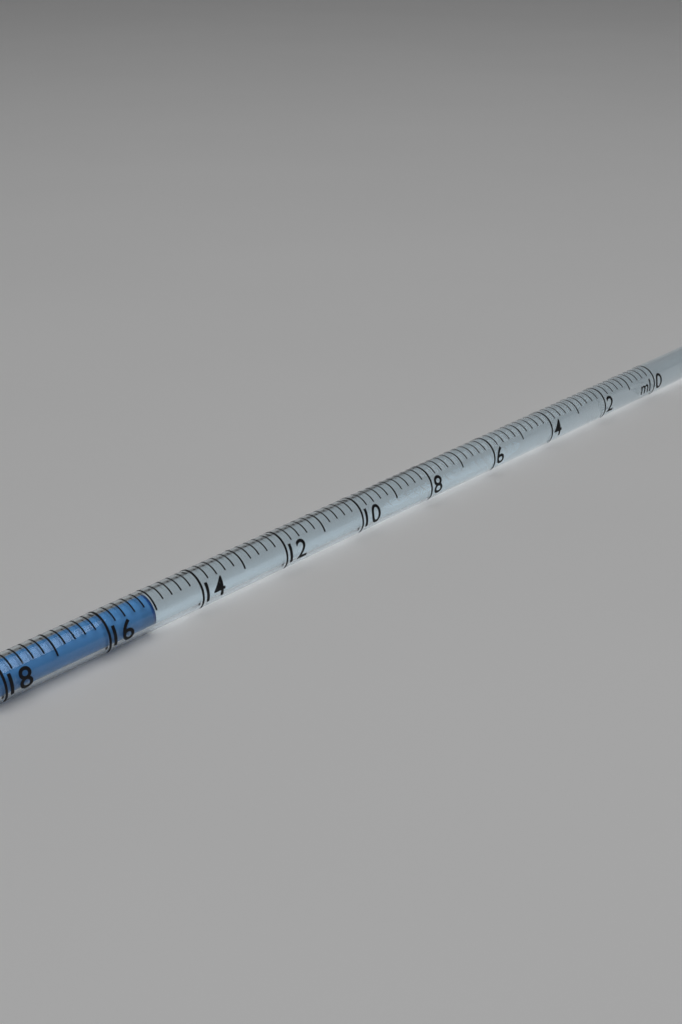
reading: 15.0 ml
